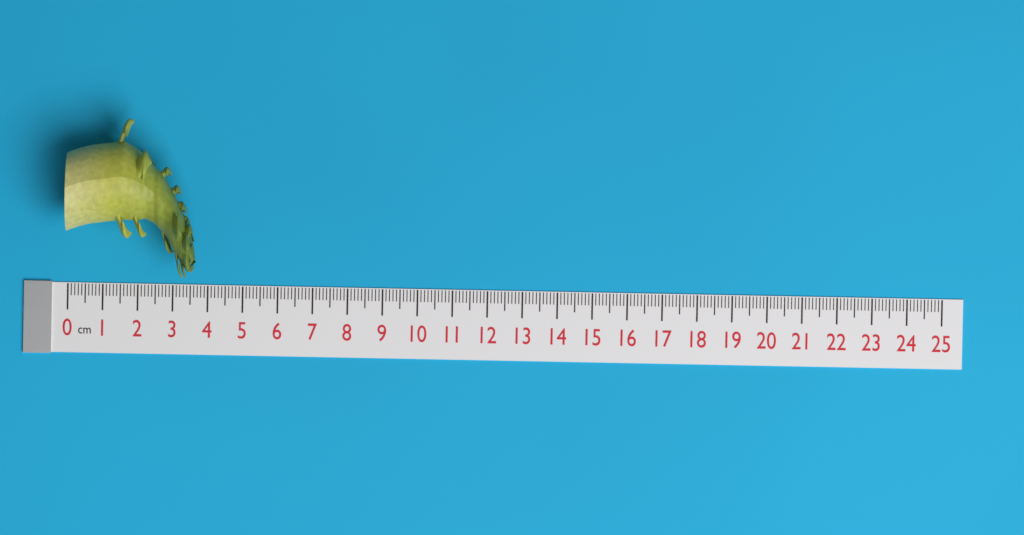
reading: 3.7 cm
